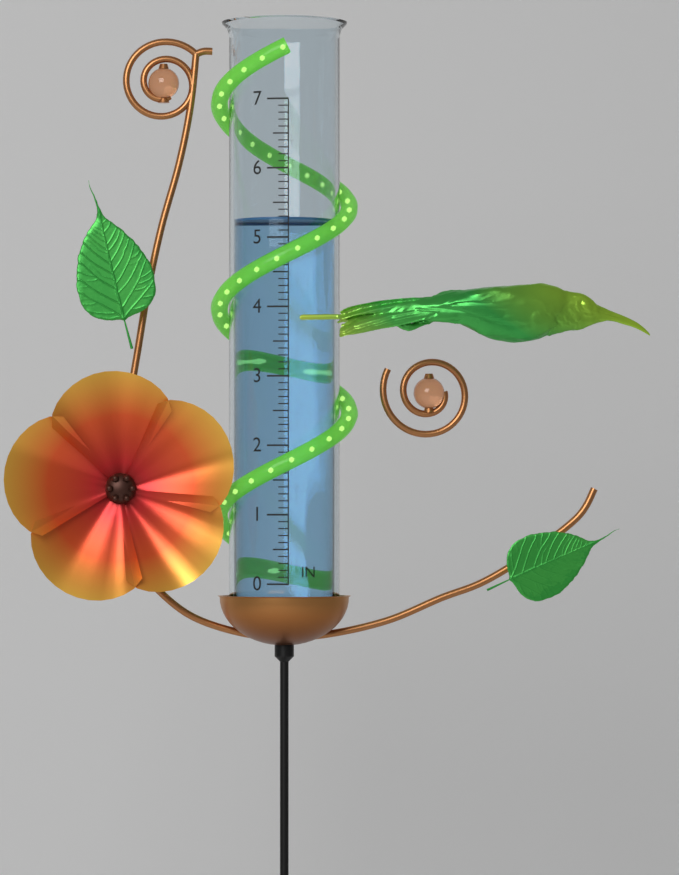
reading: 5.3 in
